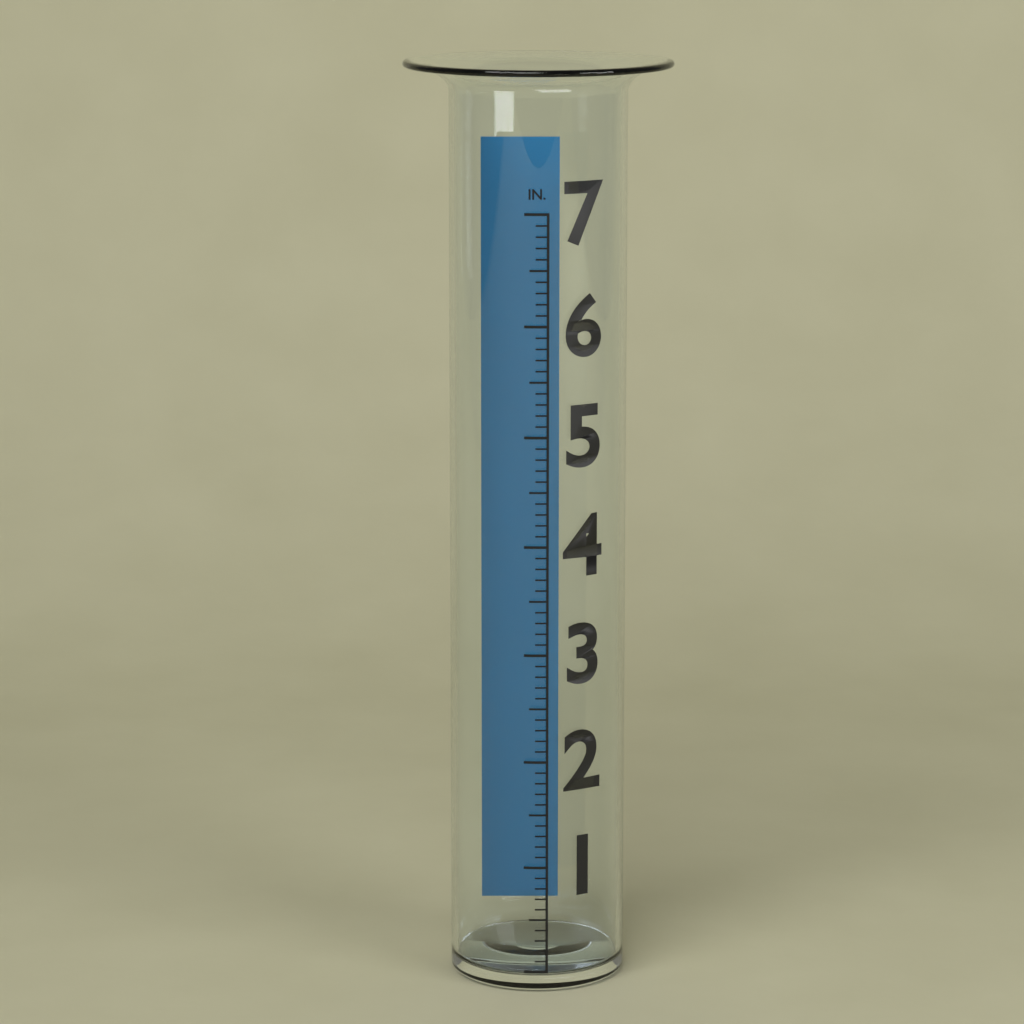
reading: 0.0 in
